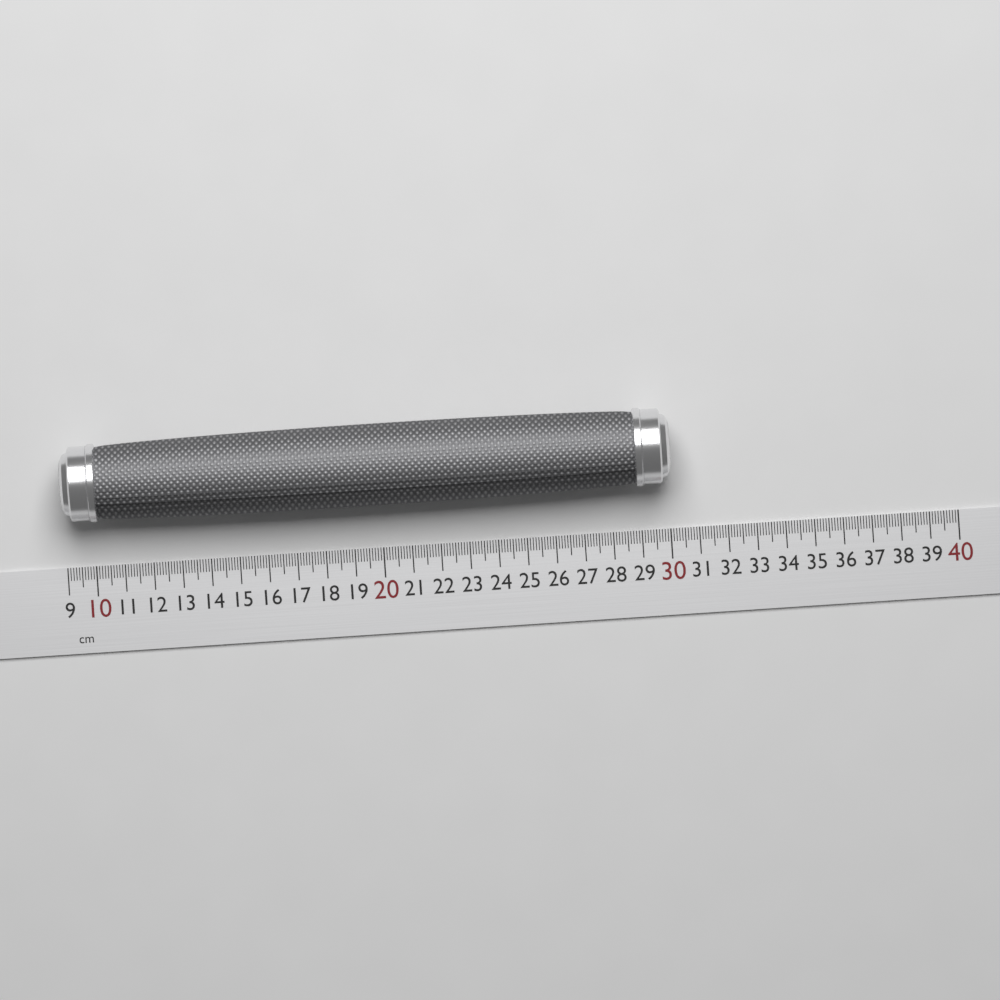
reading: 30.1 cm
